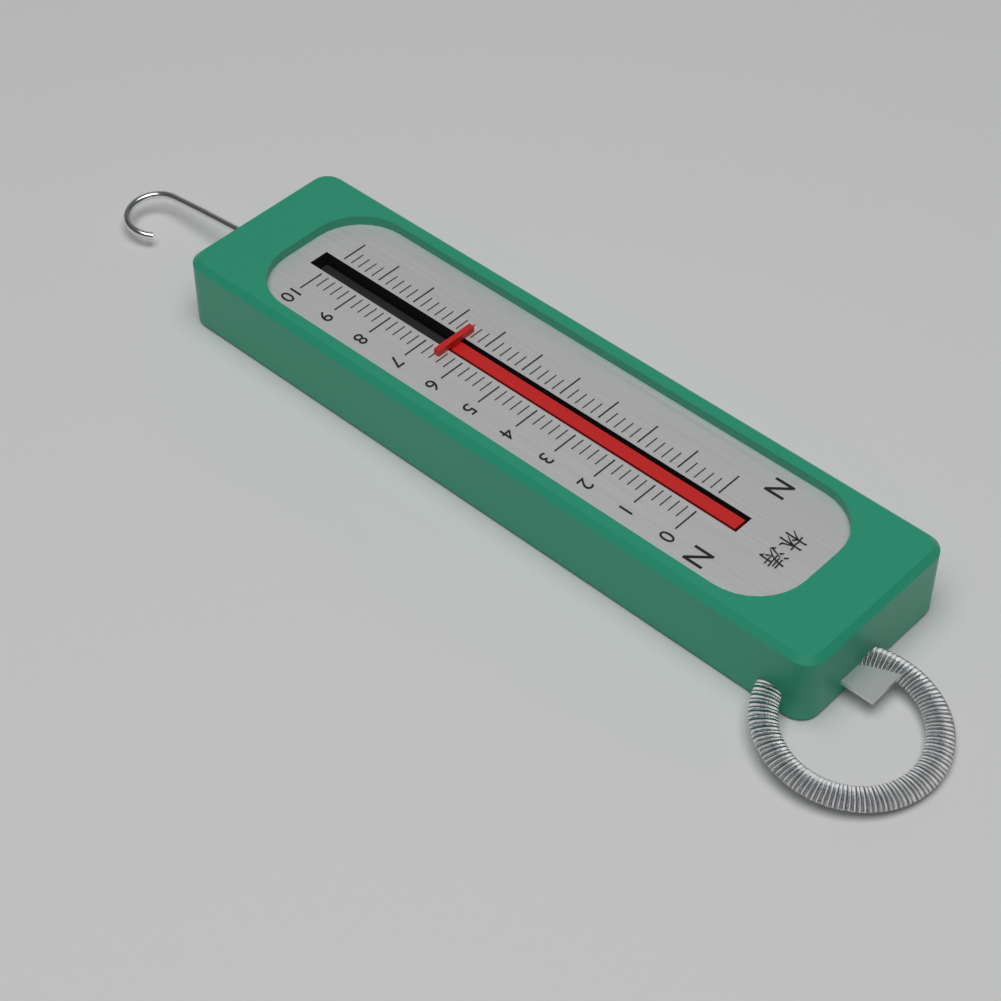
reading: 6.6 N
